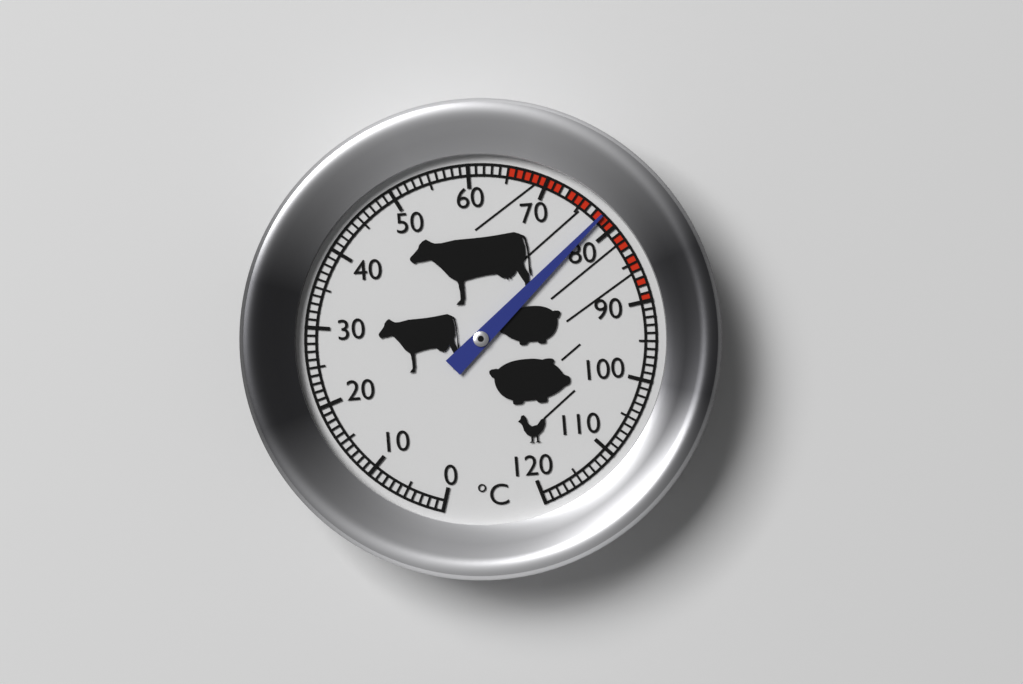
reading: 78 °C
